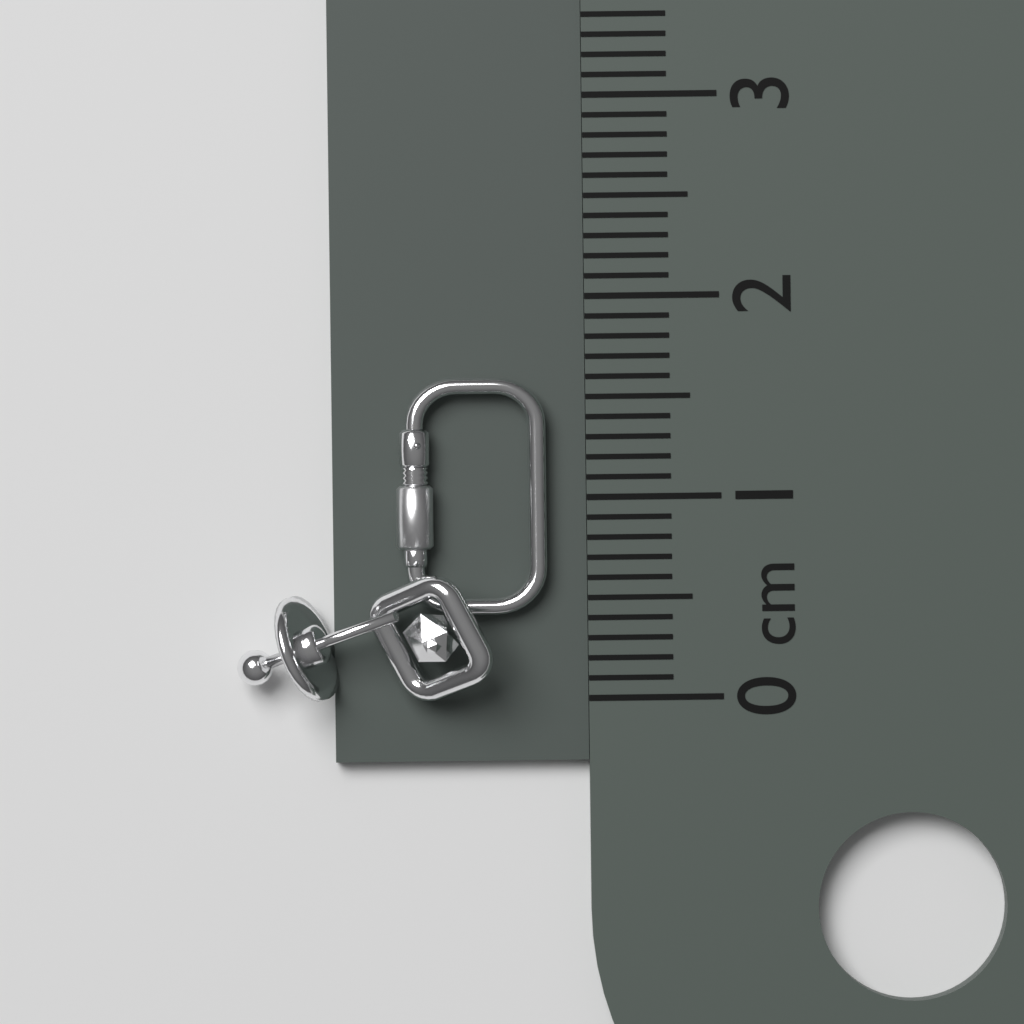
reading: 1.6 cm
